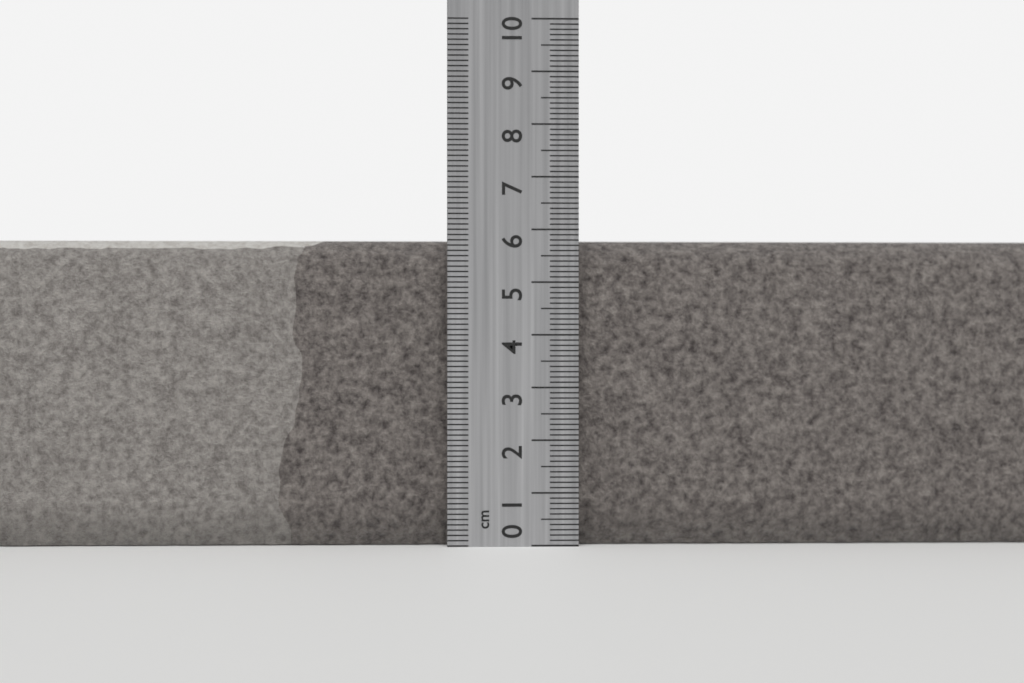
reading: 5.8 cm
